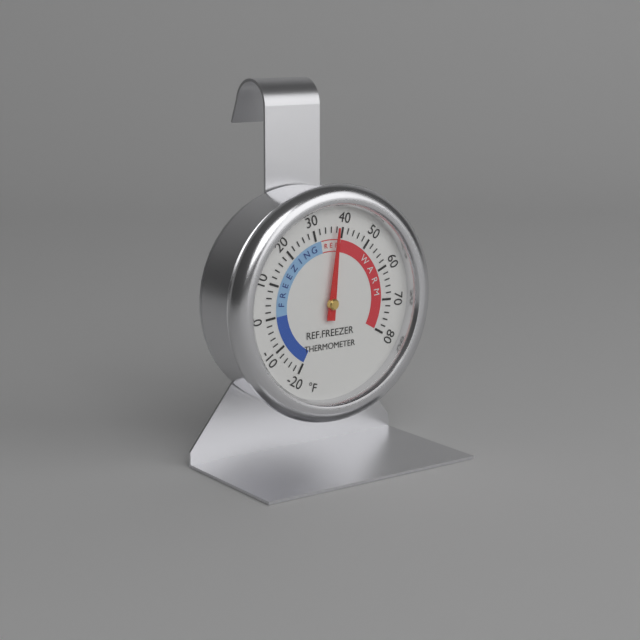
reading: 38 °F
